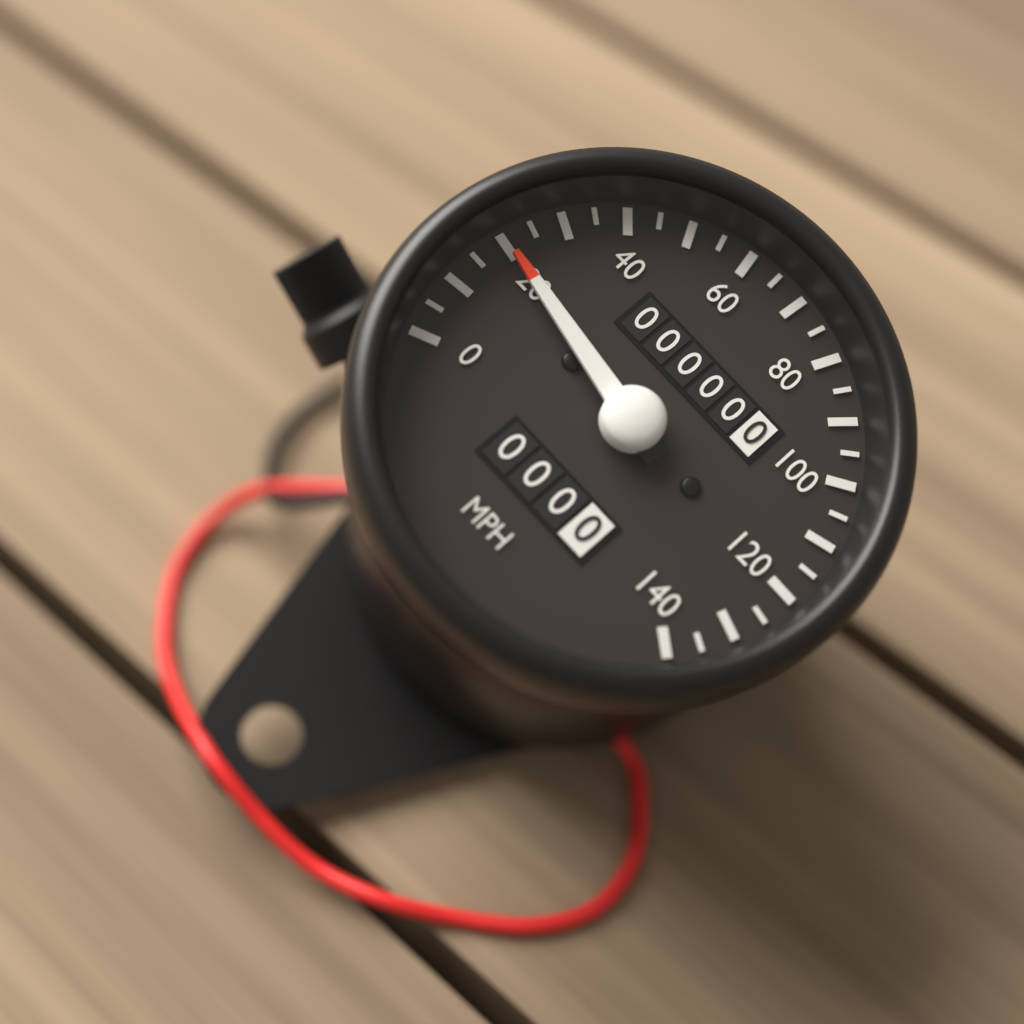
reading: 20 mph
